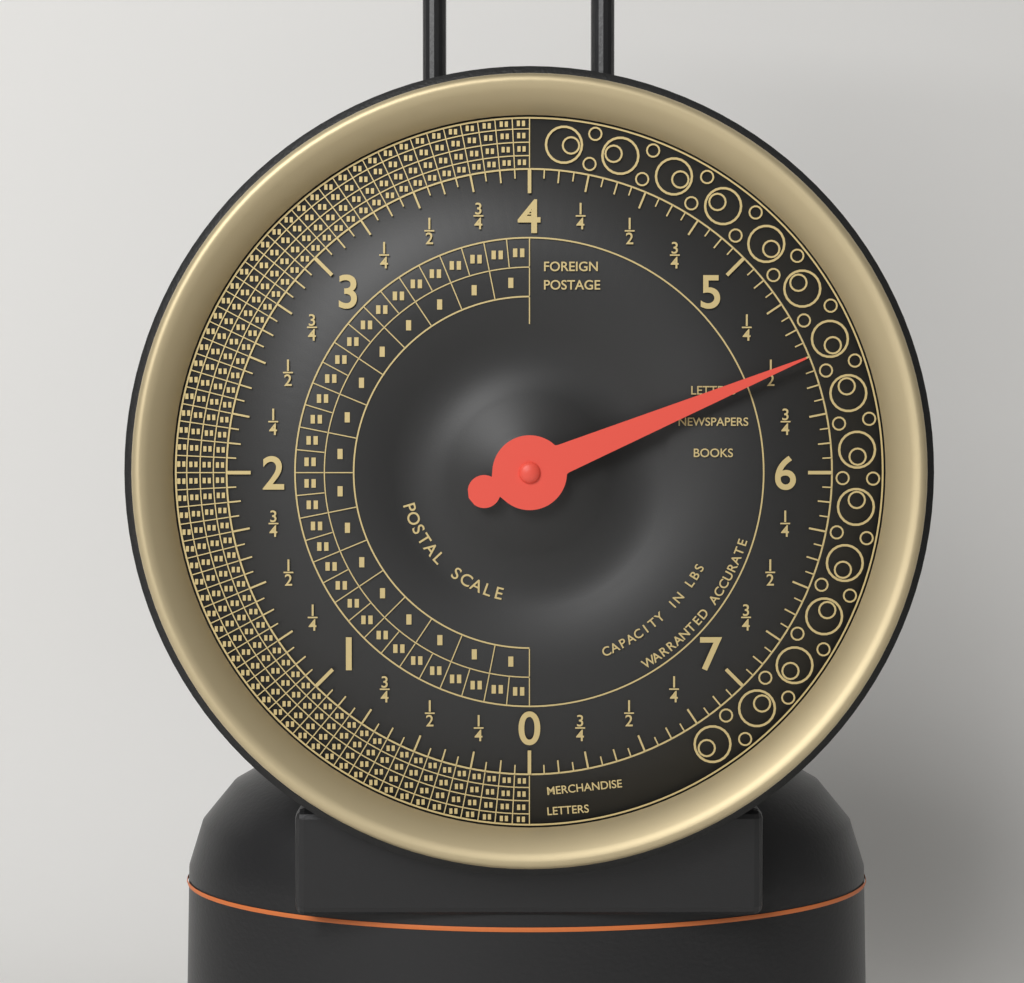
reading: 5.5000 lbs
